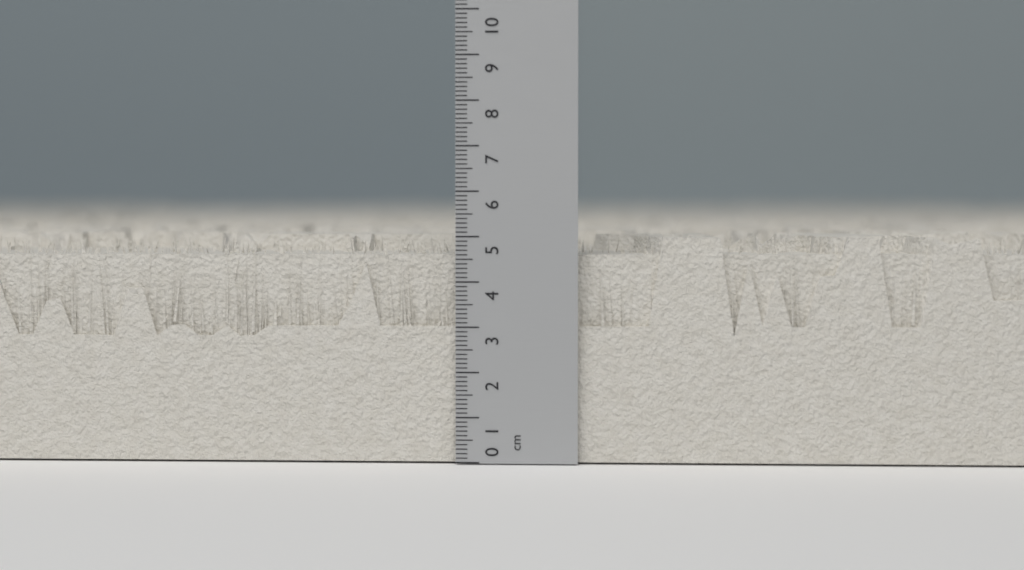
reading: 5.0 cm
